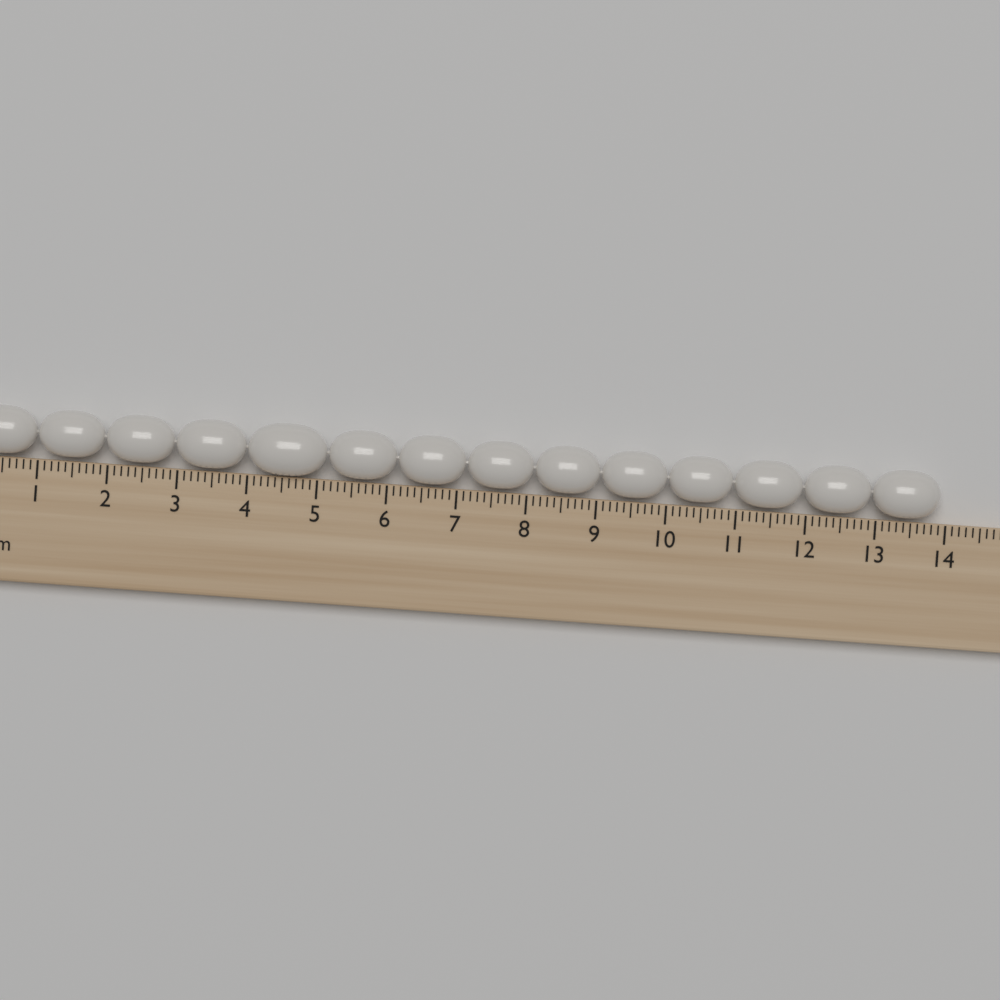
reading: 13.9 cm
